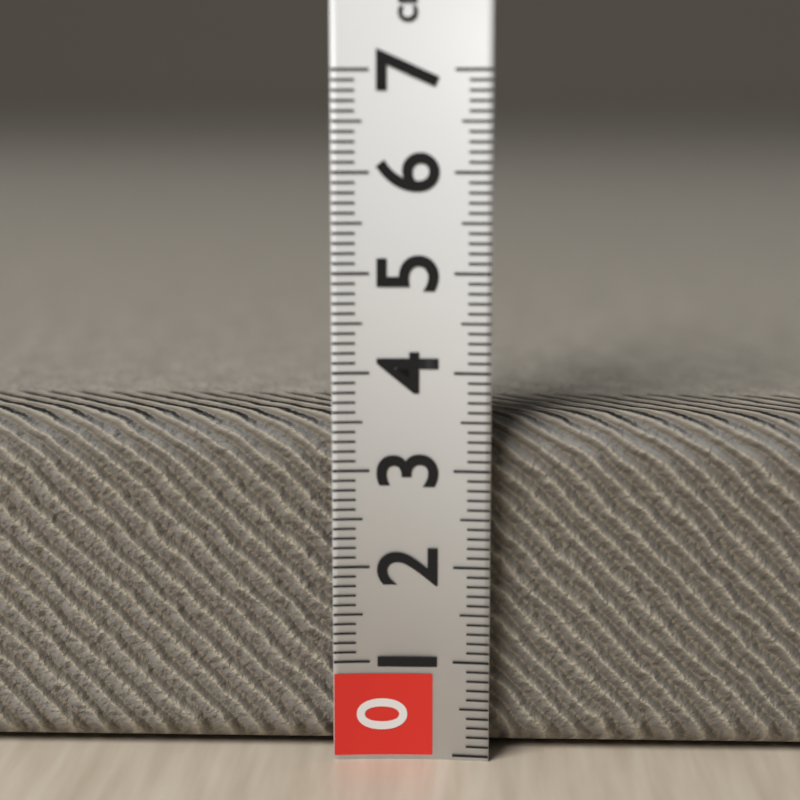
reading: 3.5 cm
